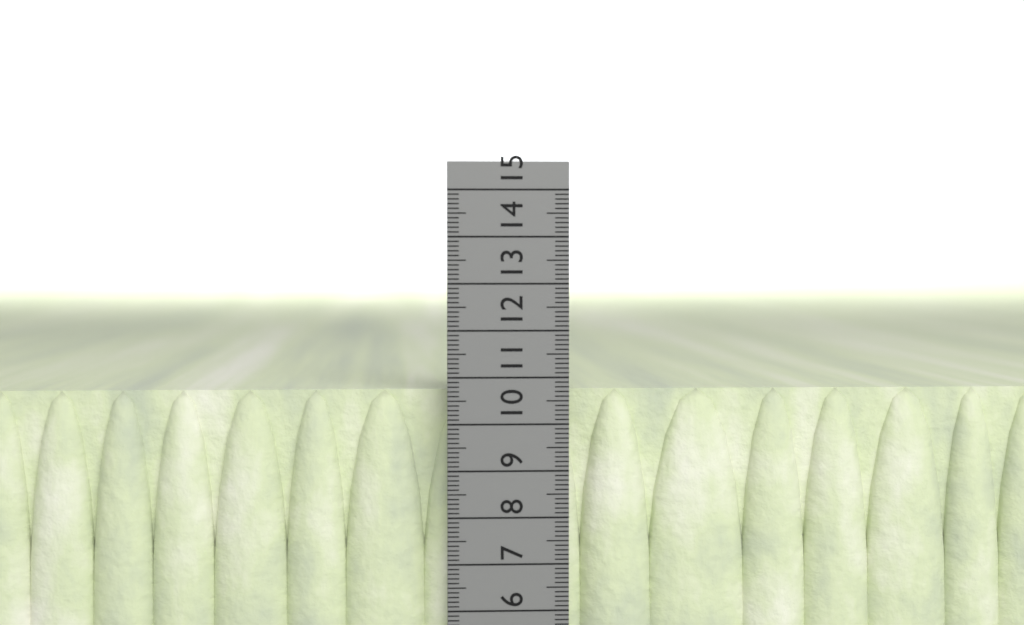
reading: 10.7 cm
